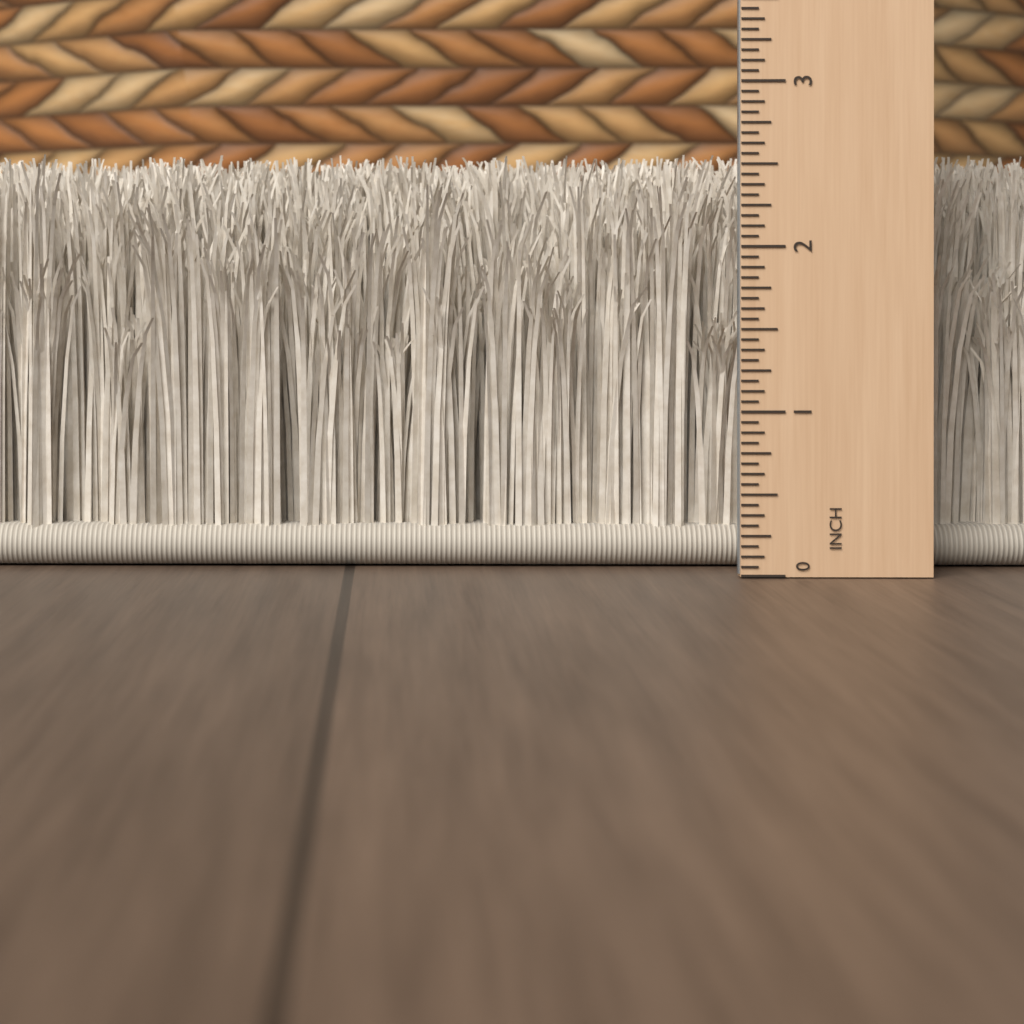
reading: 2.6250 in
